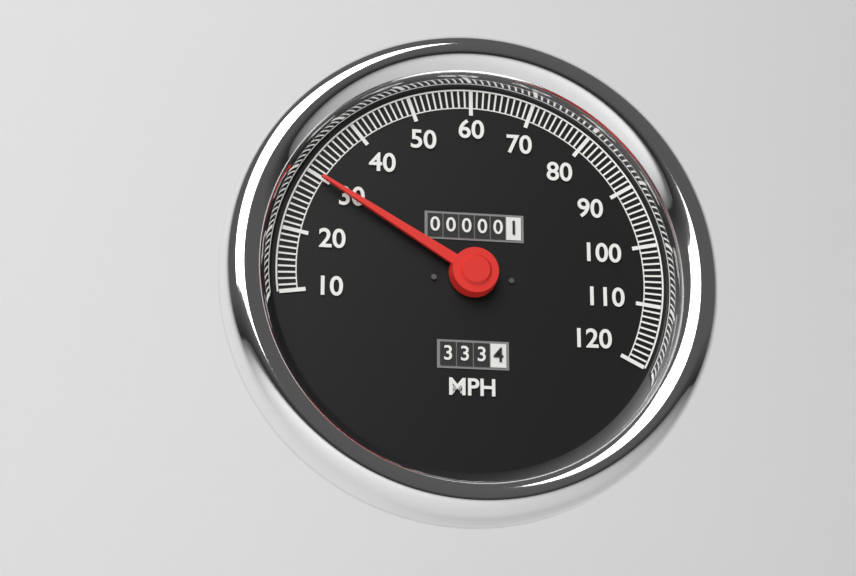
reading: 30 MPH
